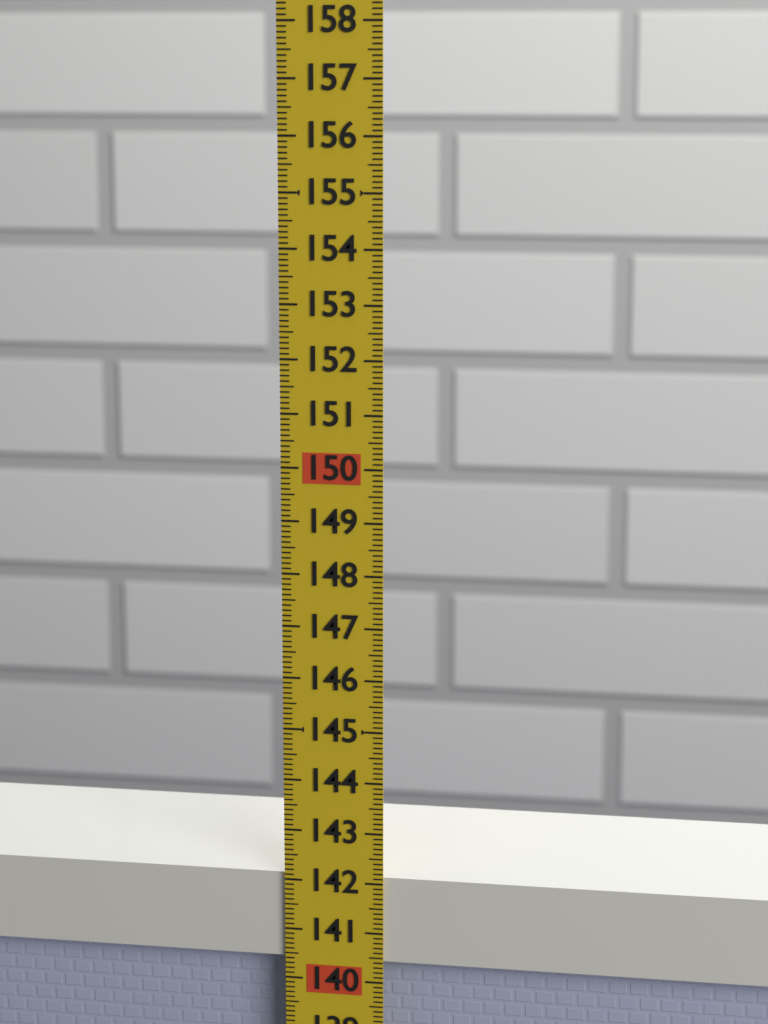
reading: 142.1 (no unit)
